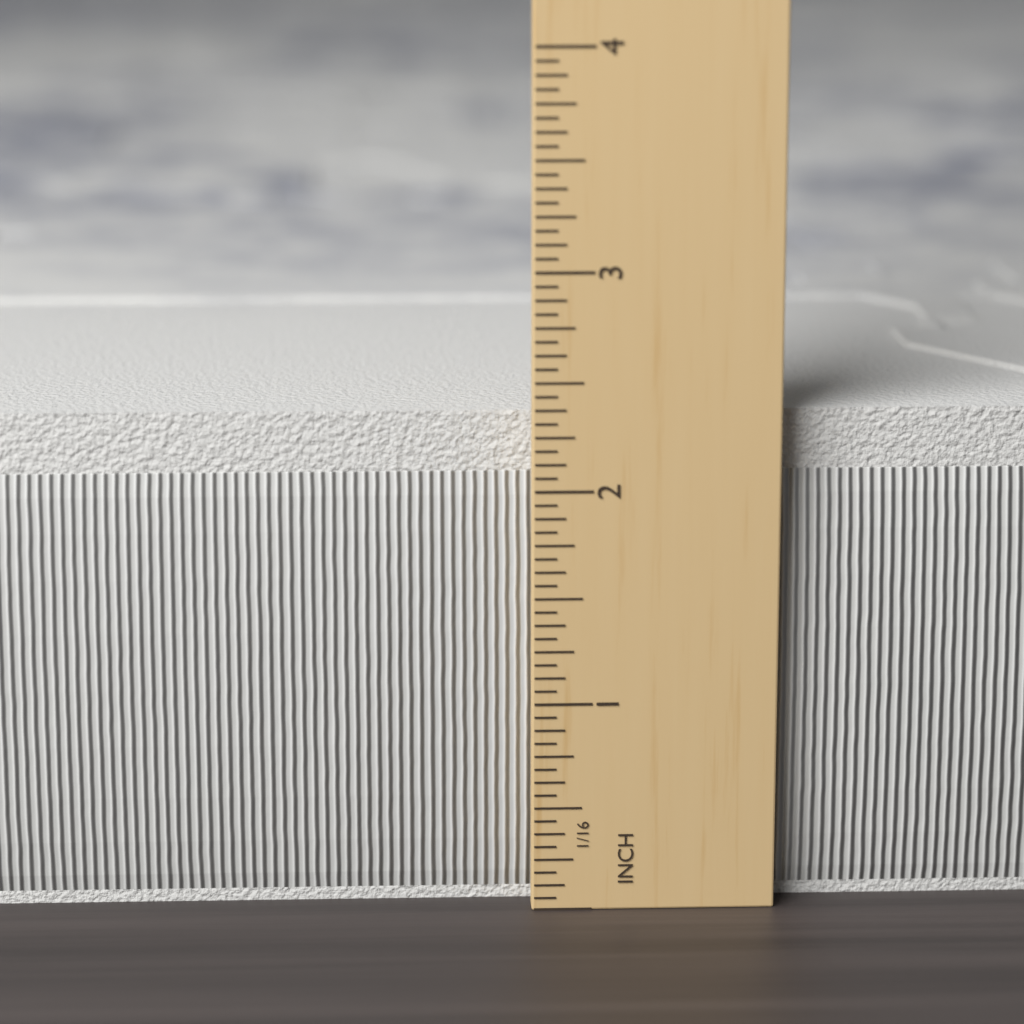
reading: 2.3750 in
